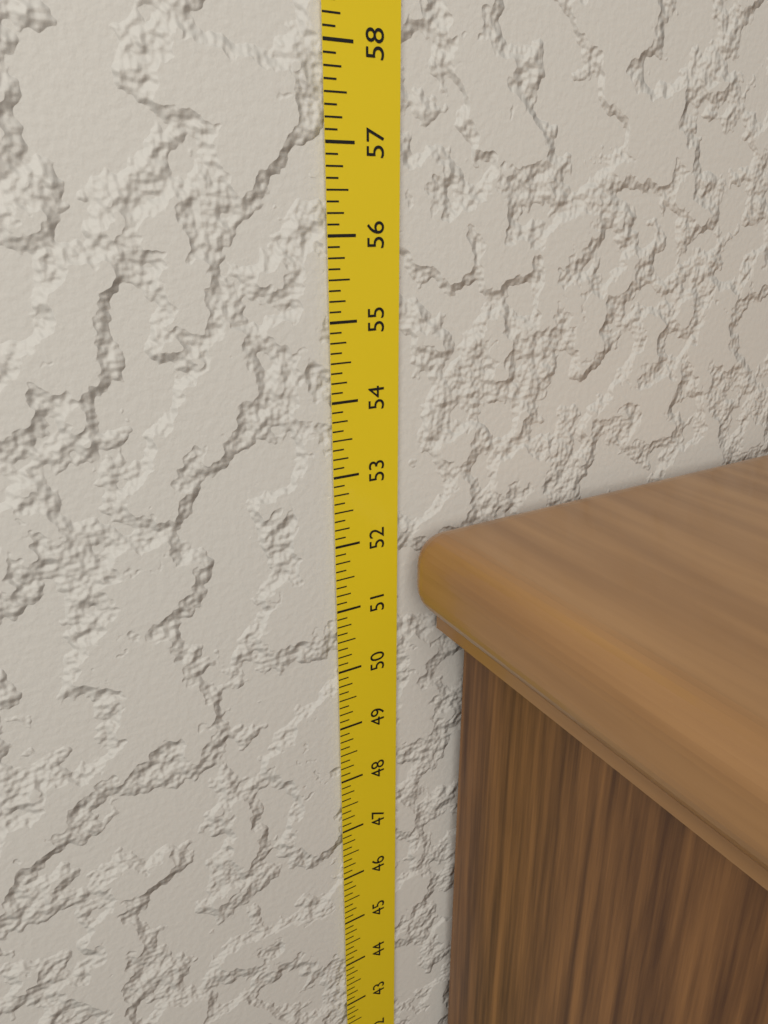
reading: 52.125 in
